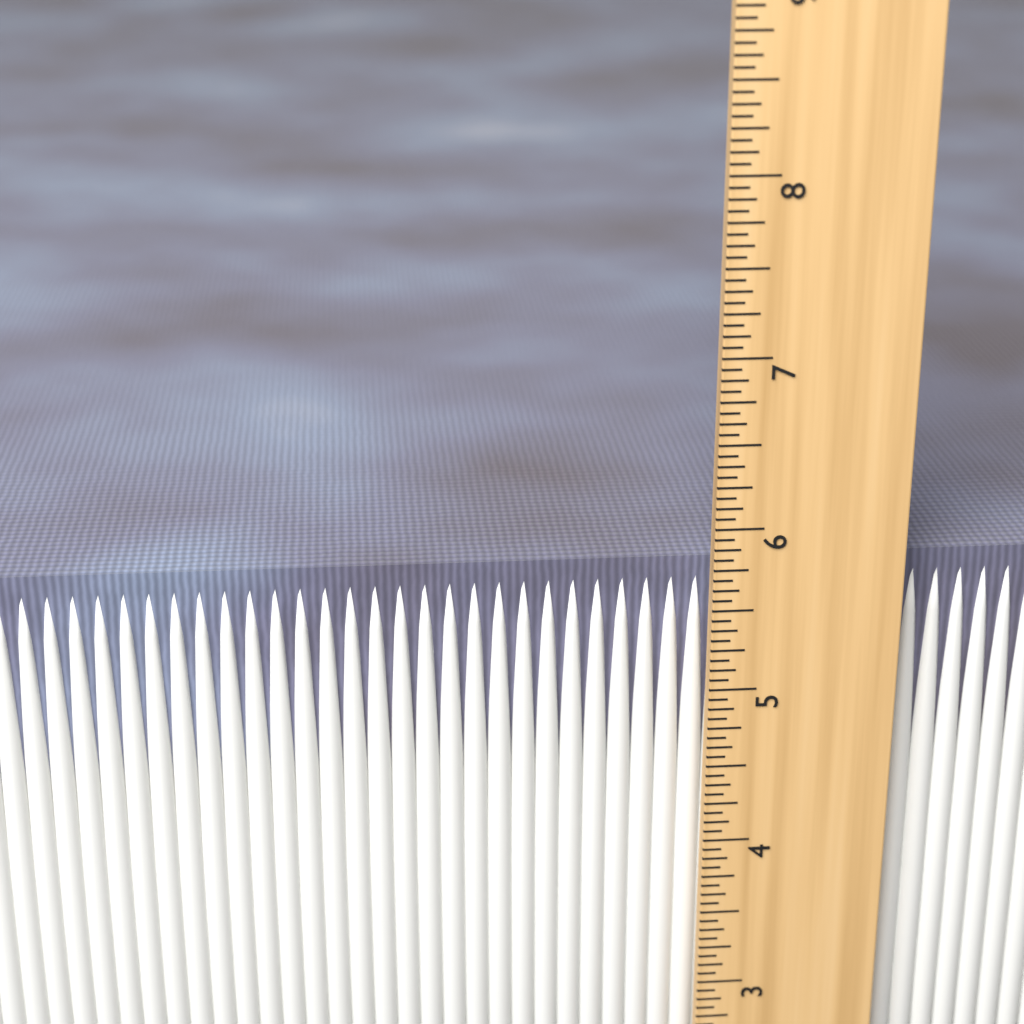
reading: 5.7500 in
